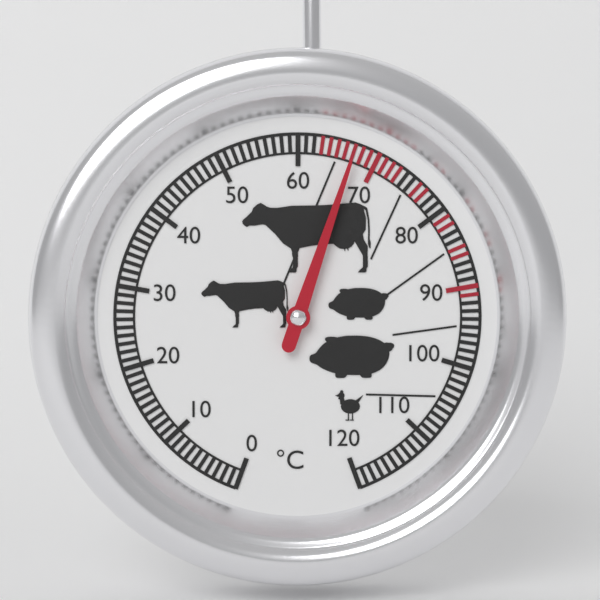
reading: 67 °C
